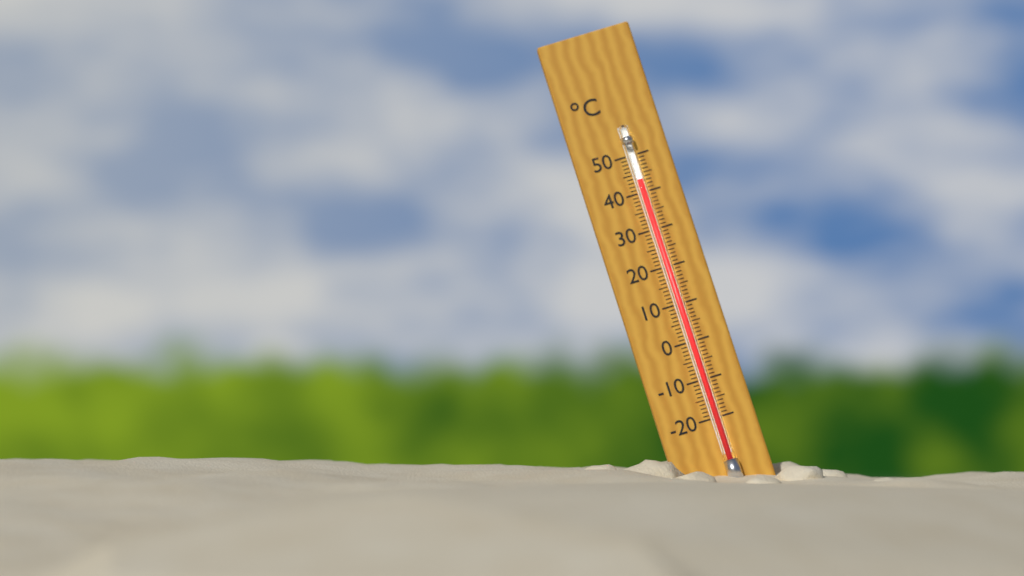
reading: 43 °C
